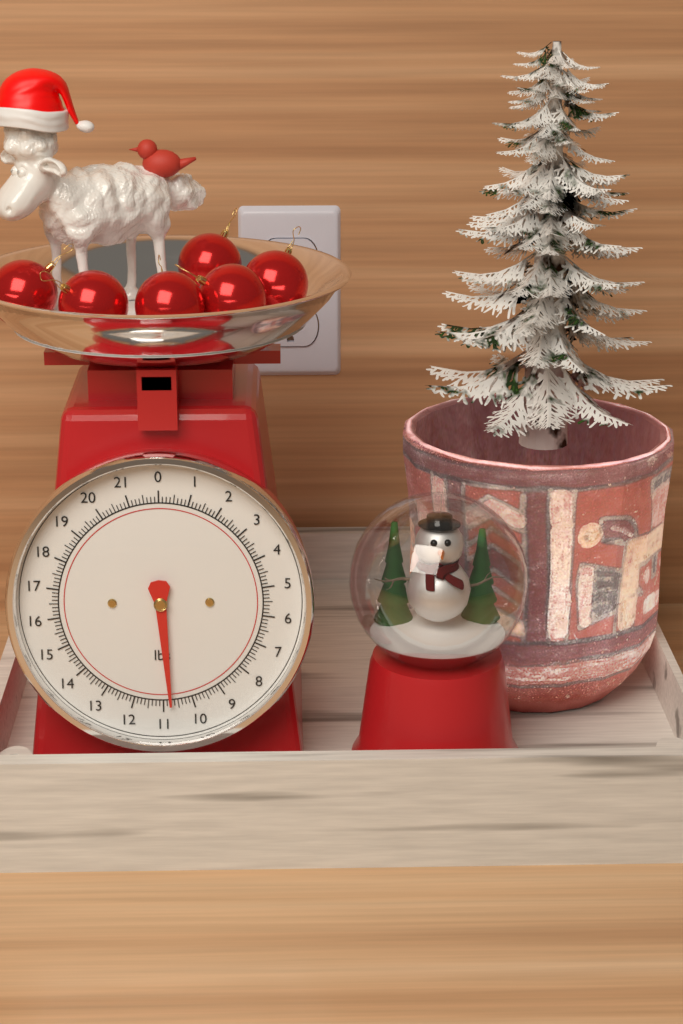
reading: 10.750 lbs
